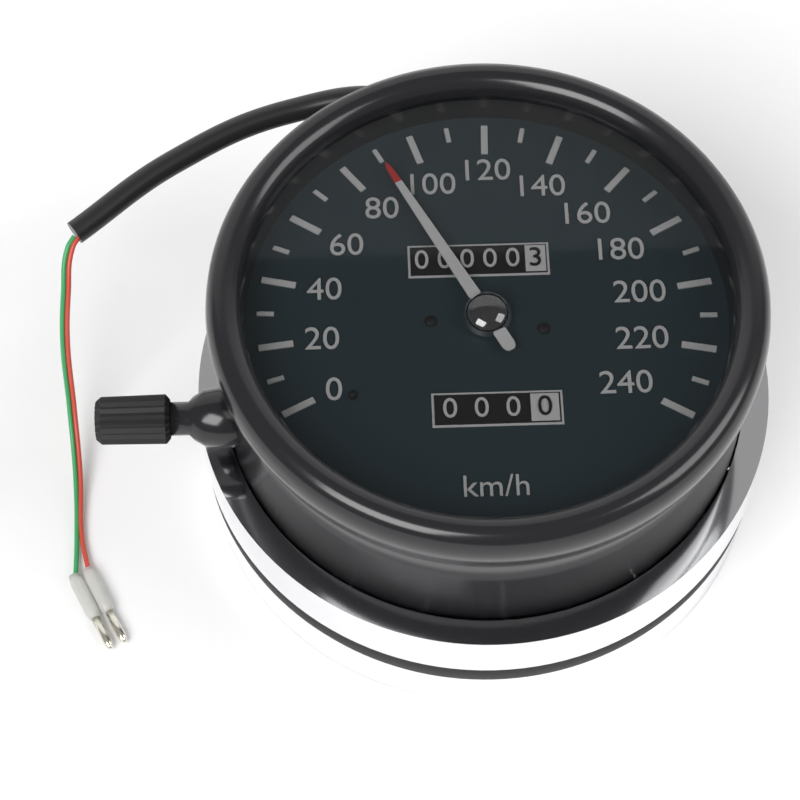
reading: 90 km/h
